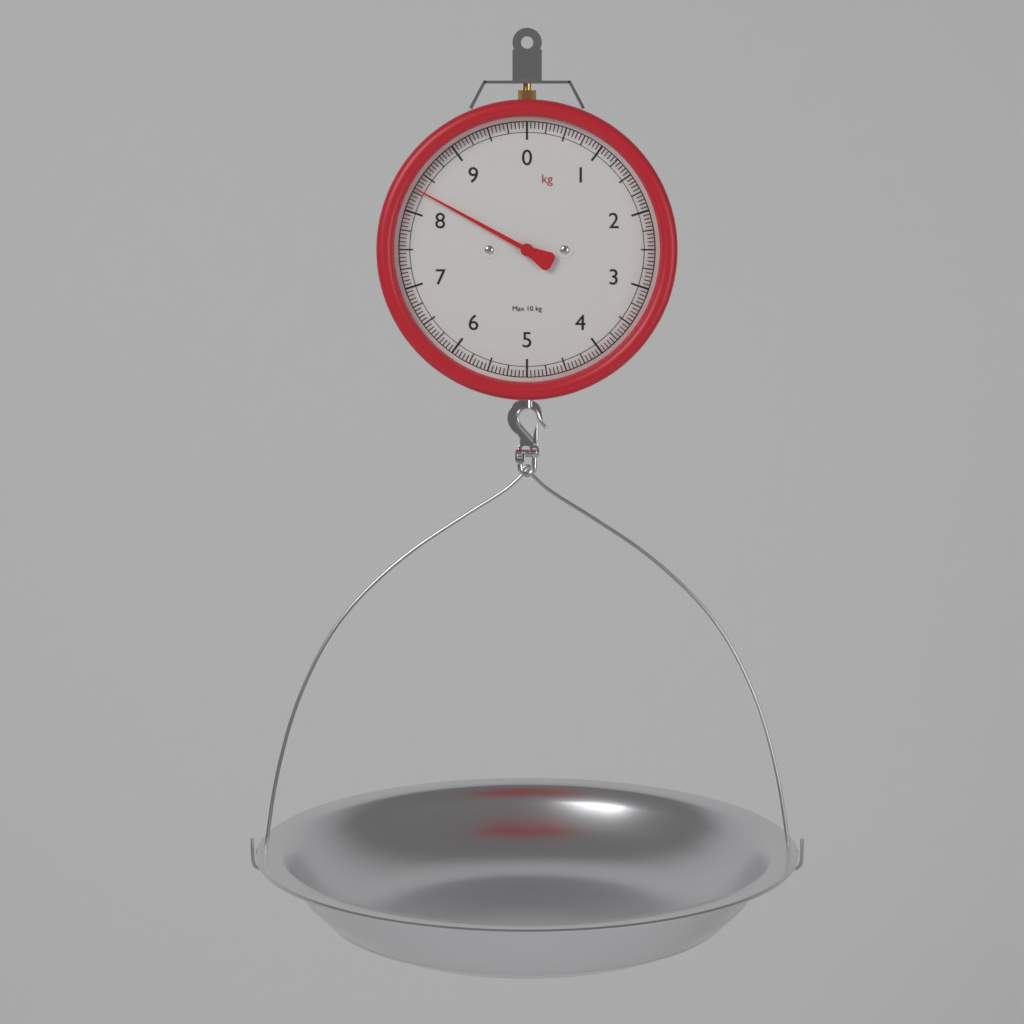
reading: 8.30 kg
